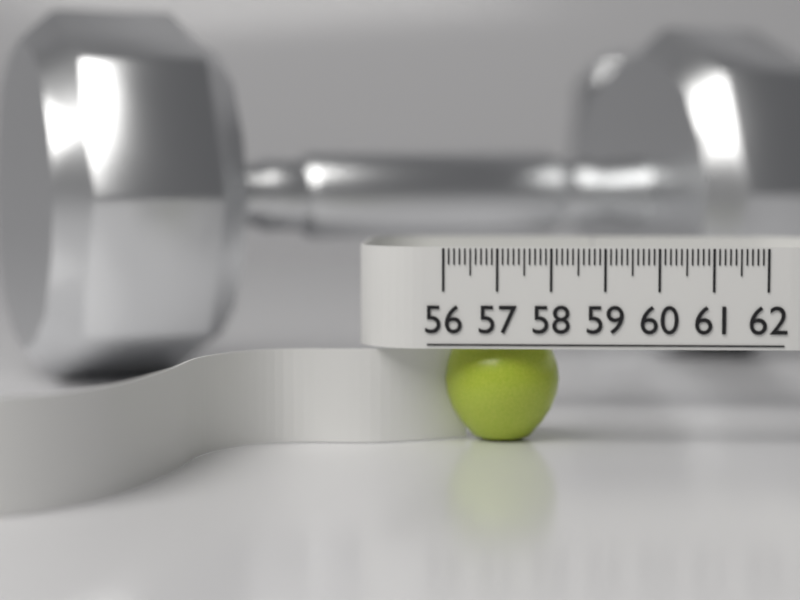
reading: 58.2 (no unit)
